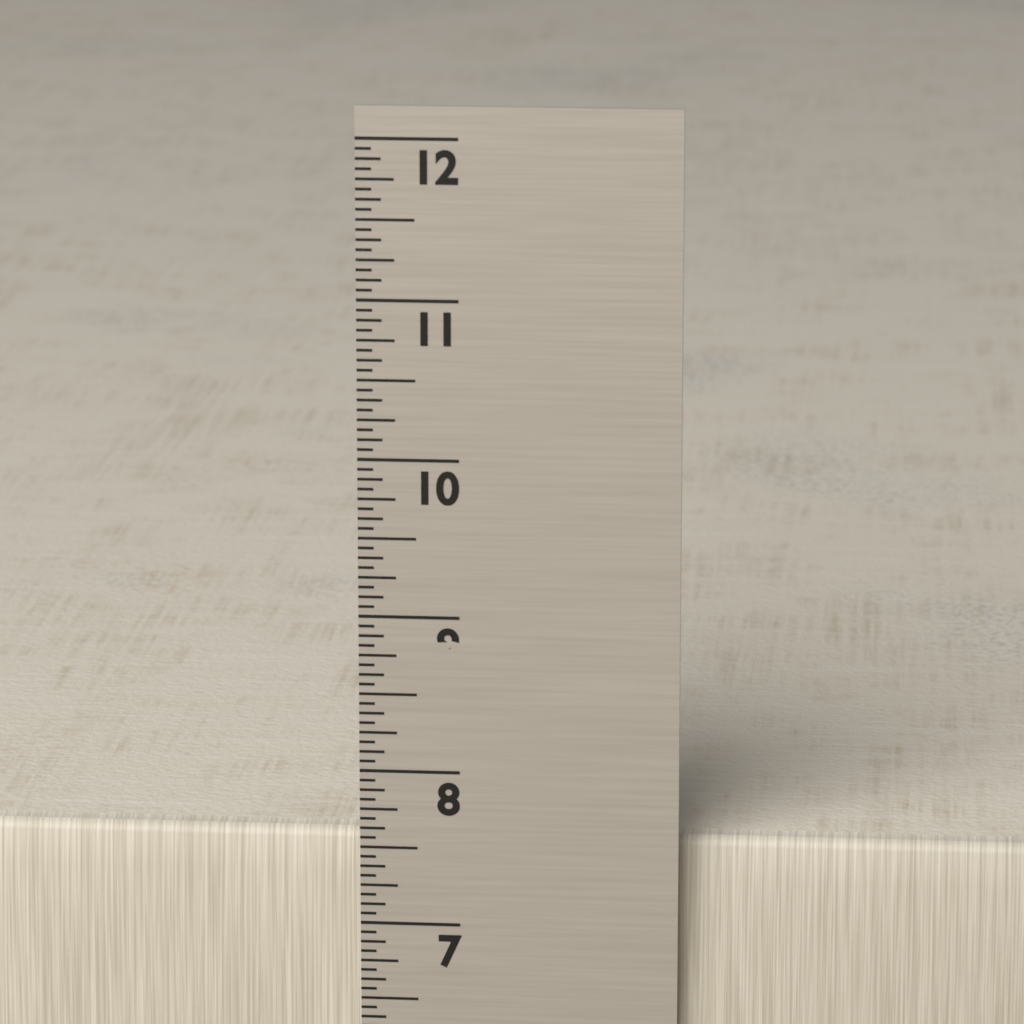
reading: 7.5625 in
